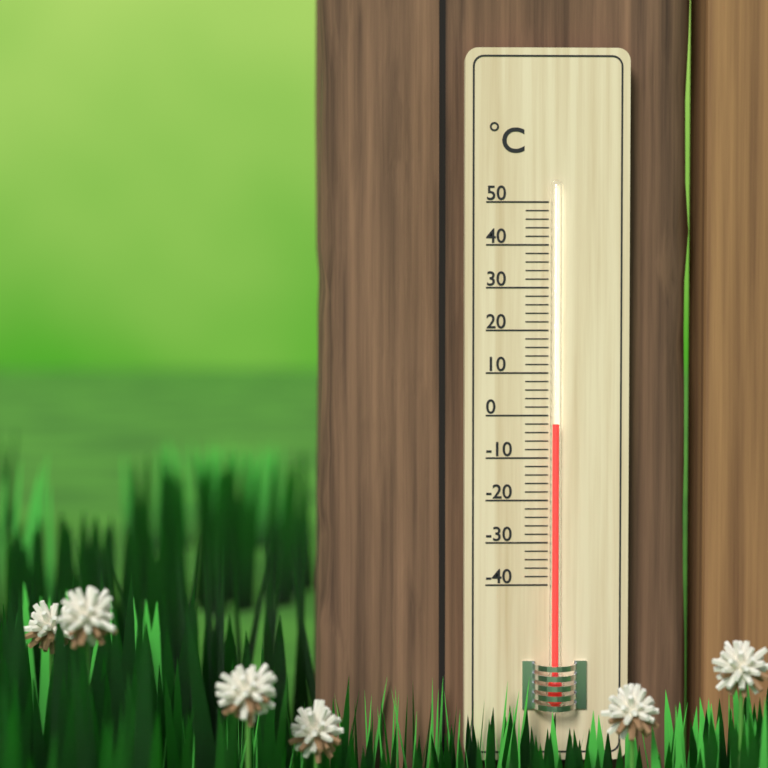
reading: -2 °C
